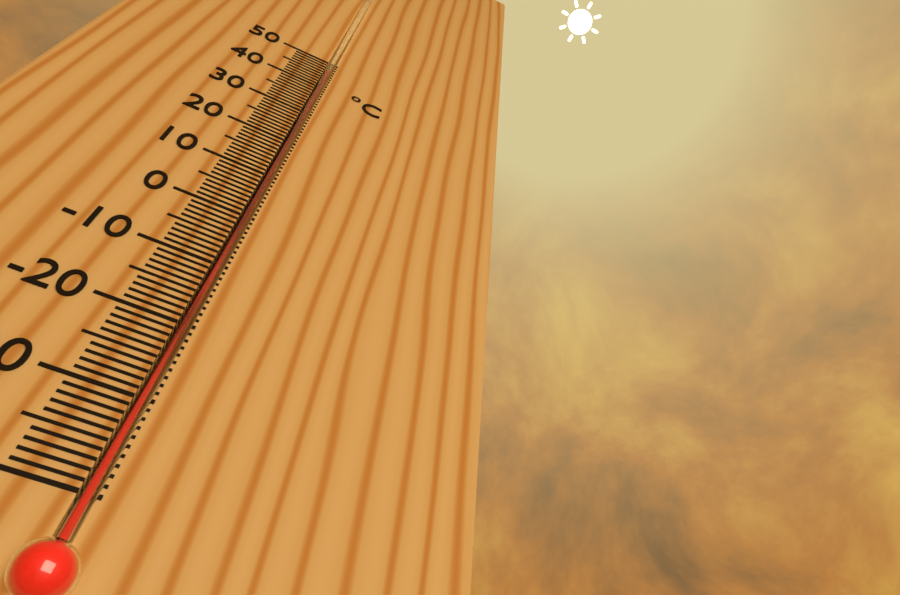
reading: 45 °C
